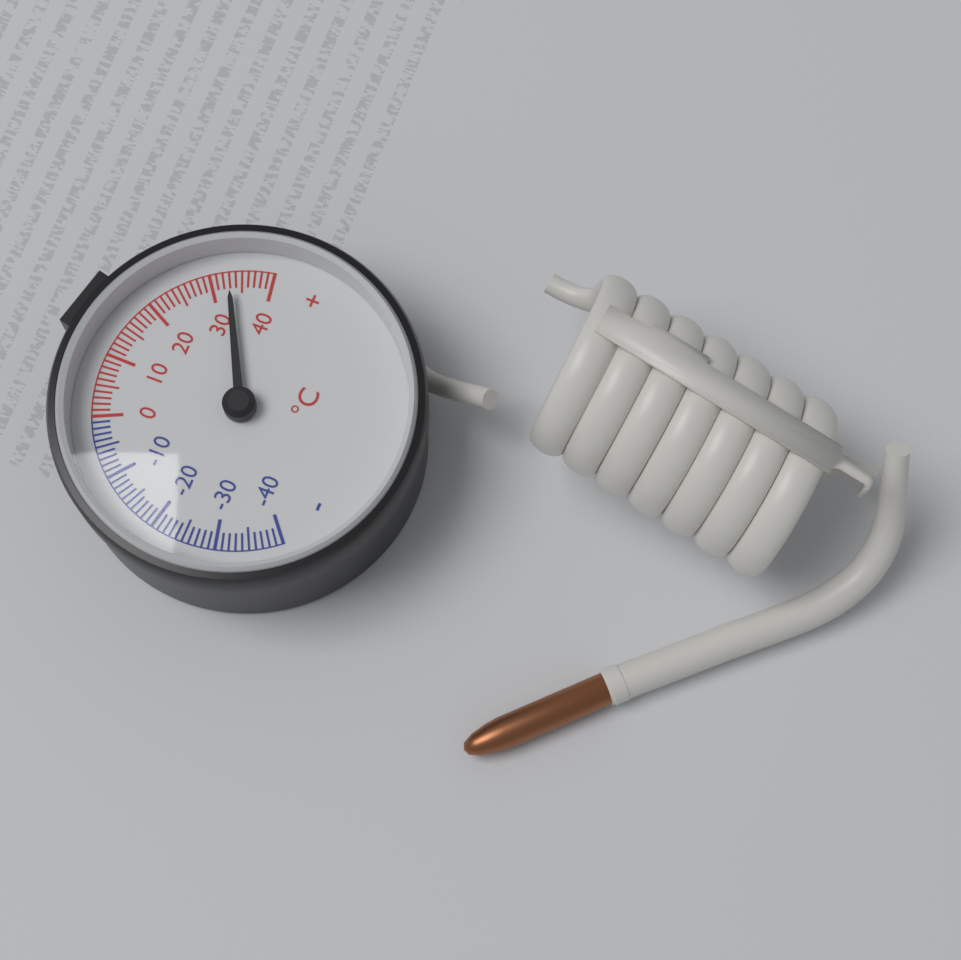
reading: 33 °C
